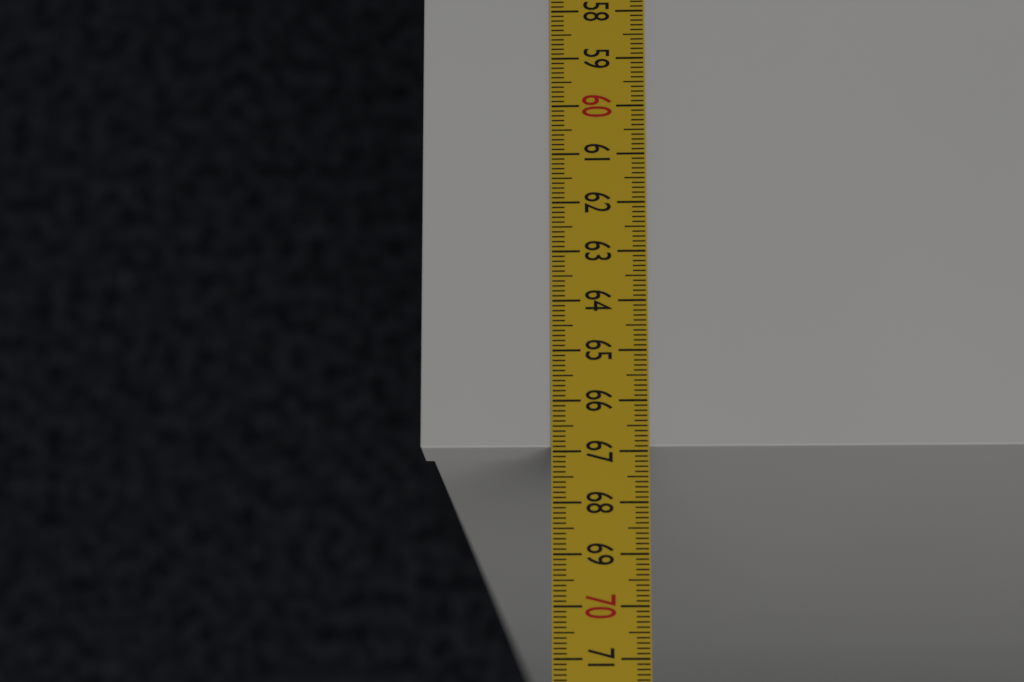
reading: 66.9 cm
